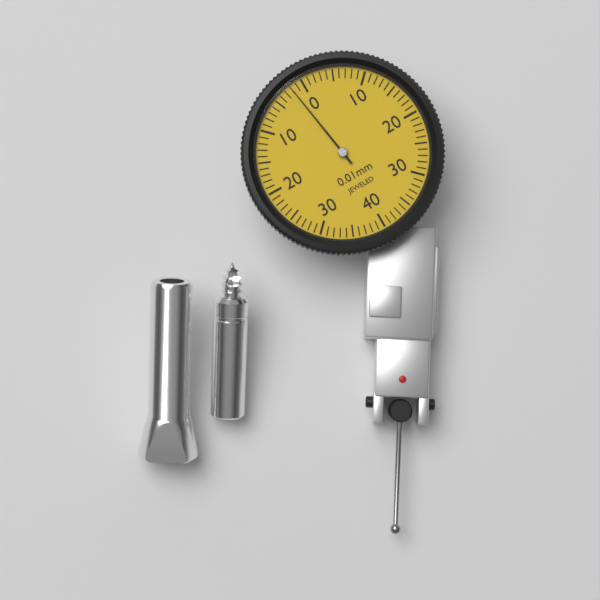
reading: 0.02 mm
